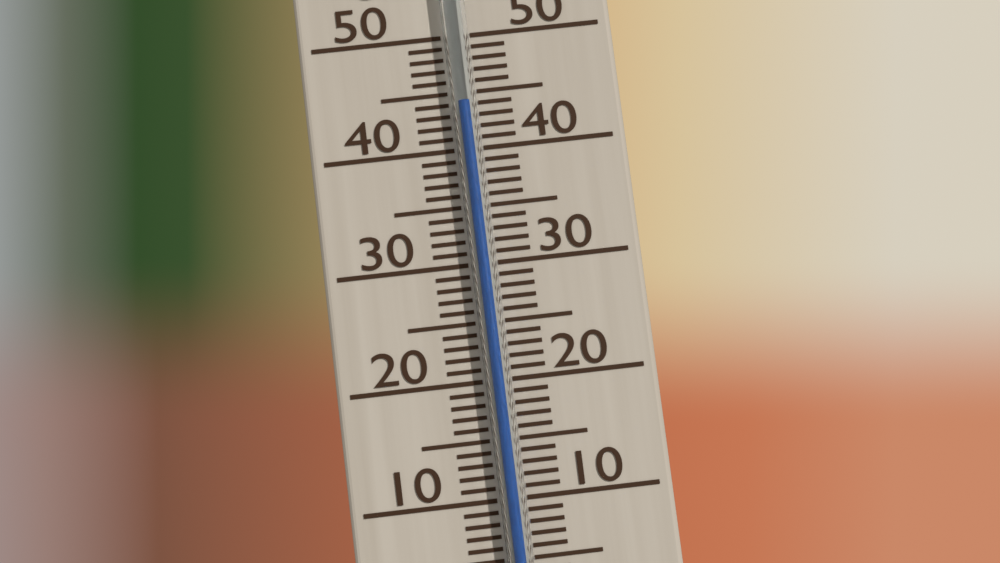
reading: 44 °C
